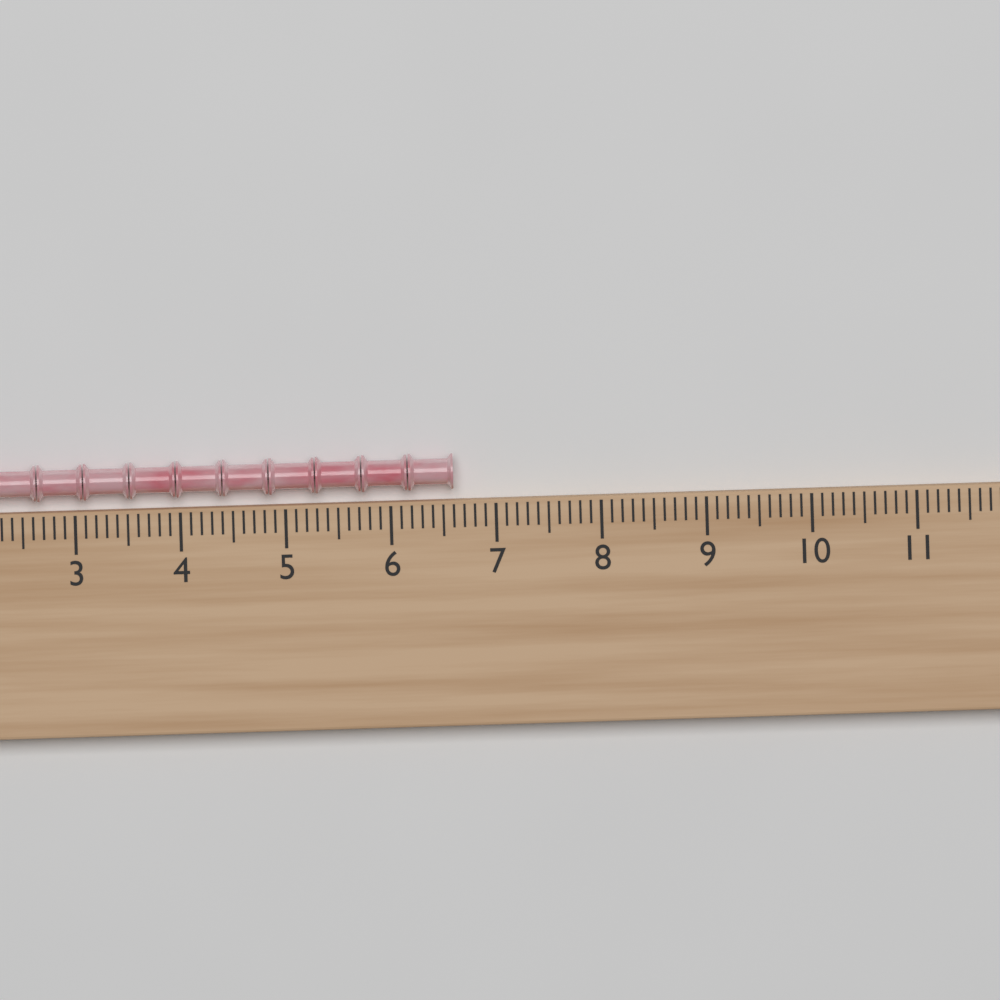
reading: 6.6 (no unit)
